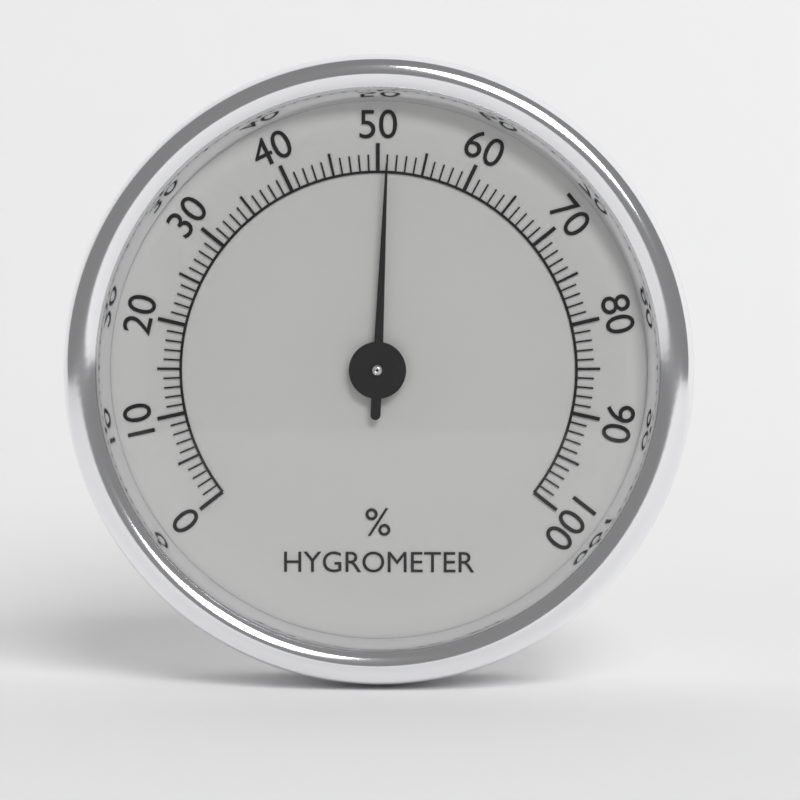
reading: 51 %
